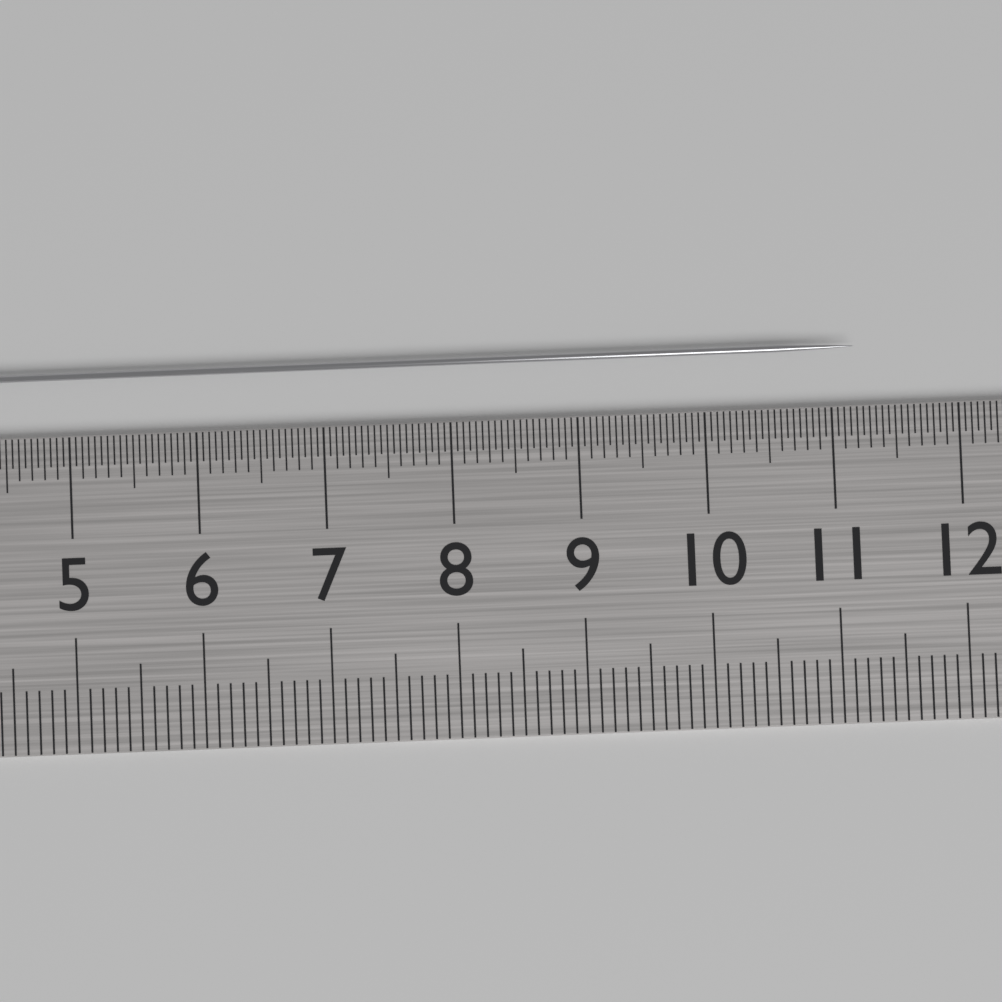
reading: 11.20 cm
